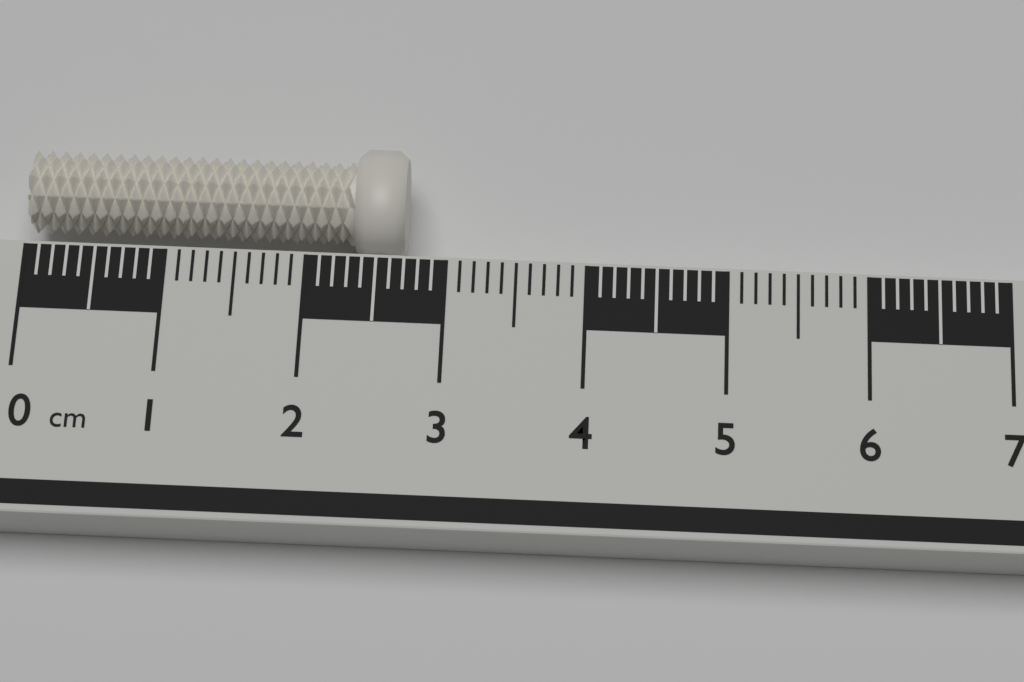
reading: 2.7 cm
